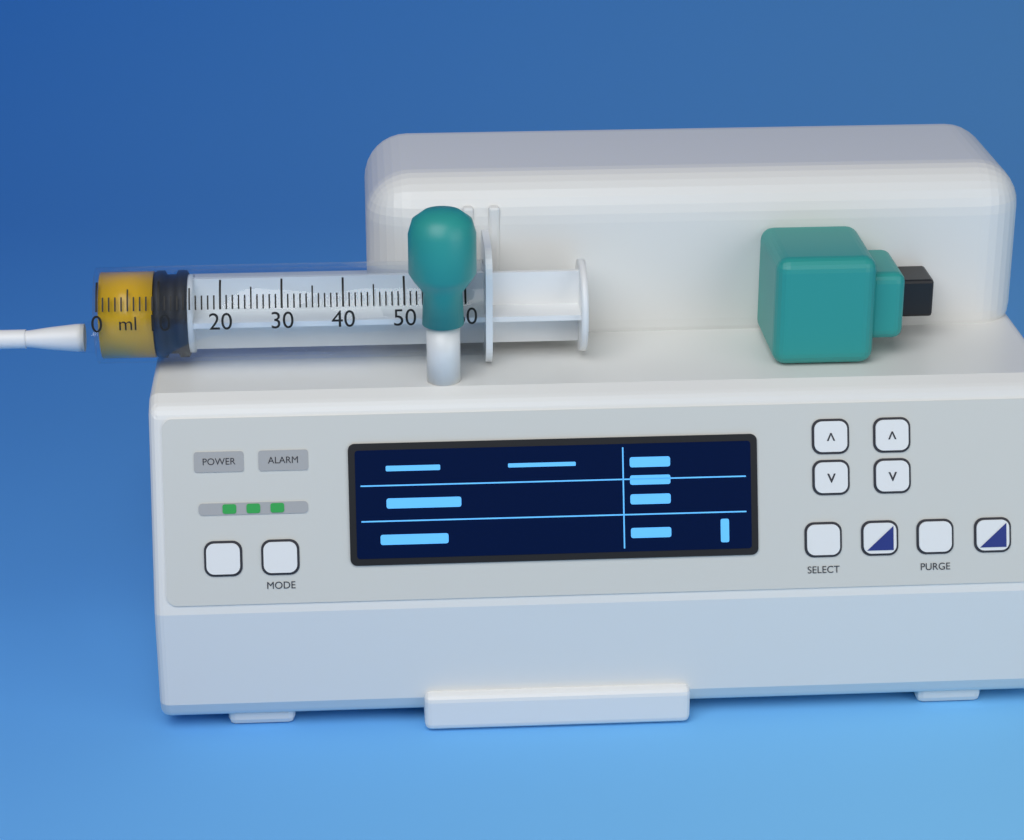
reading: 9 ml
